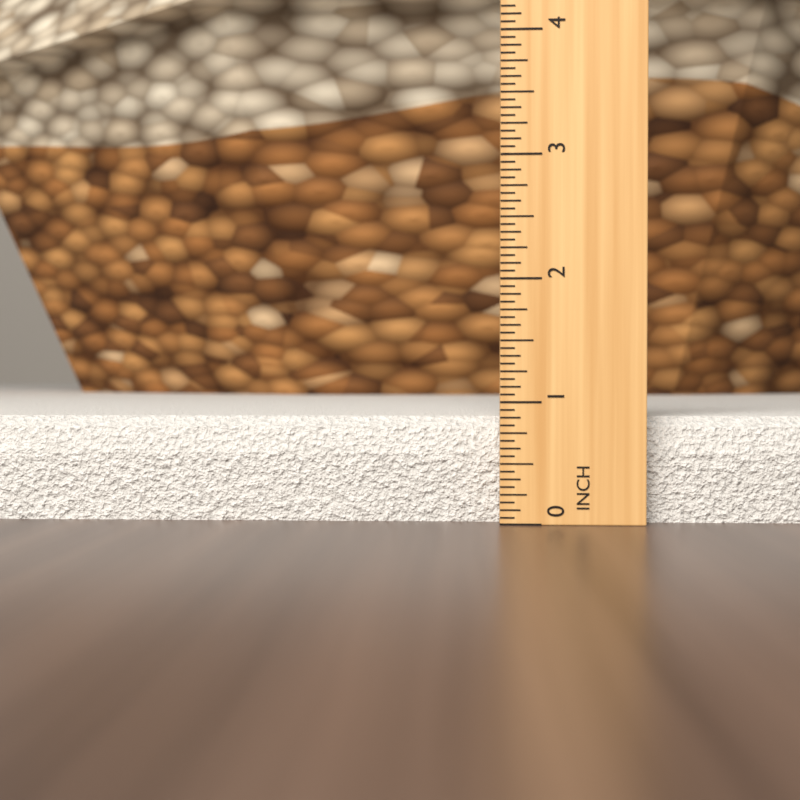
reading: 0.8750 in
